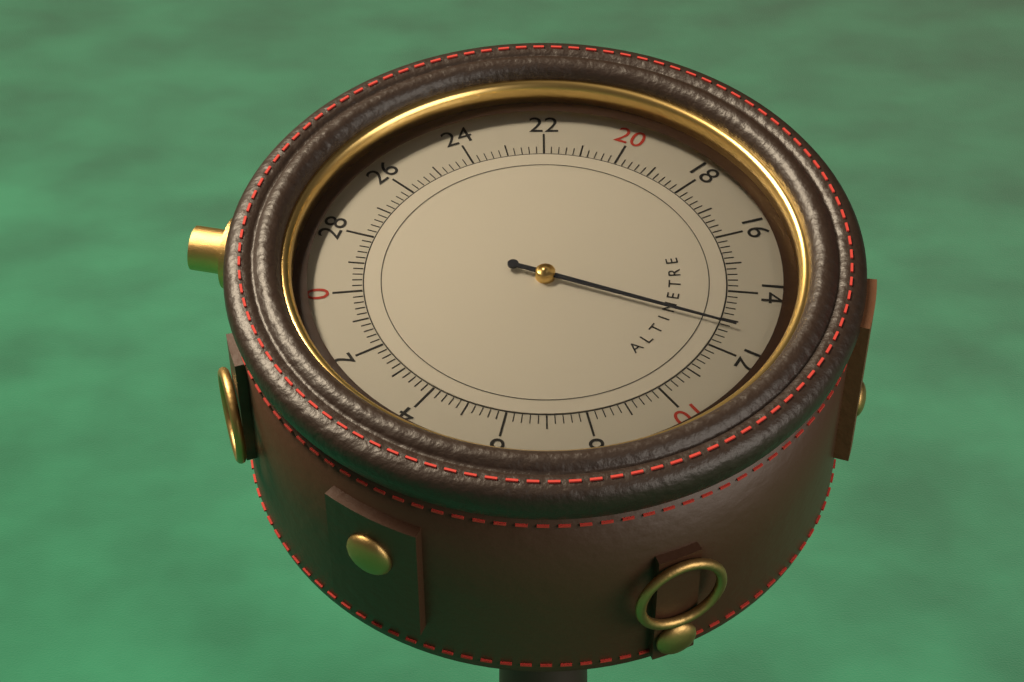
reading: 12.8 (no unit)
